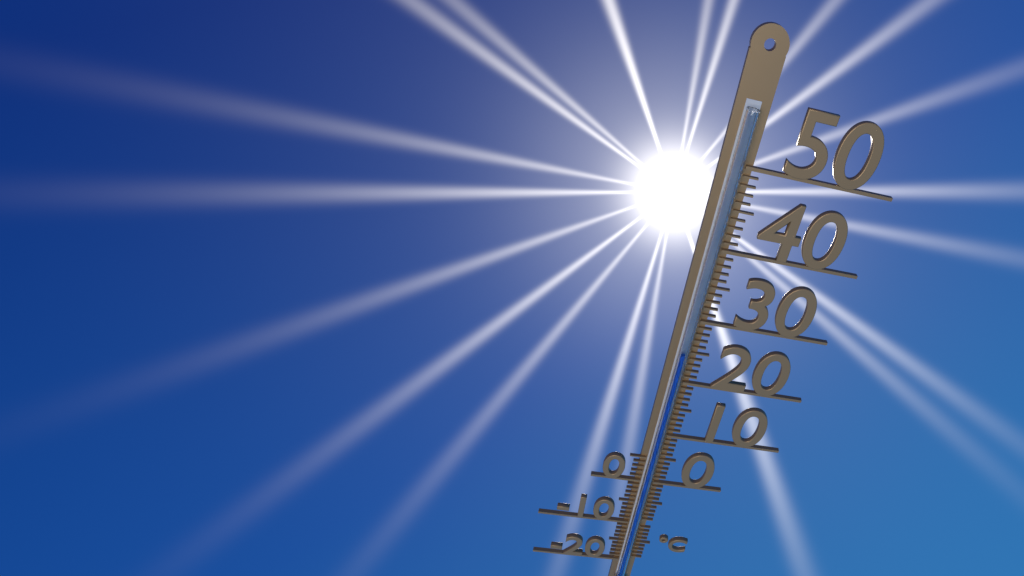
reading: 25 °C
